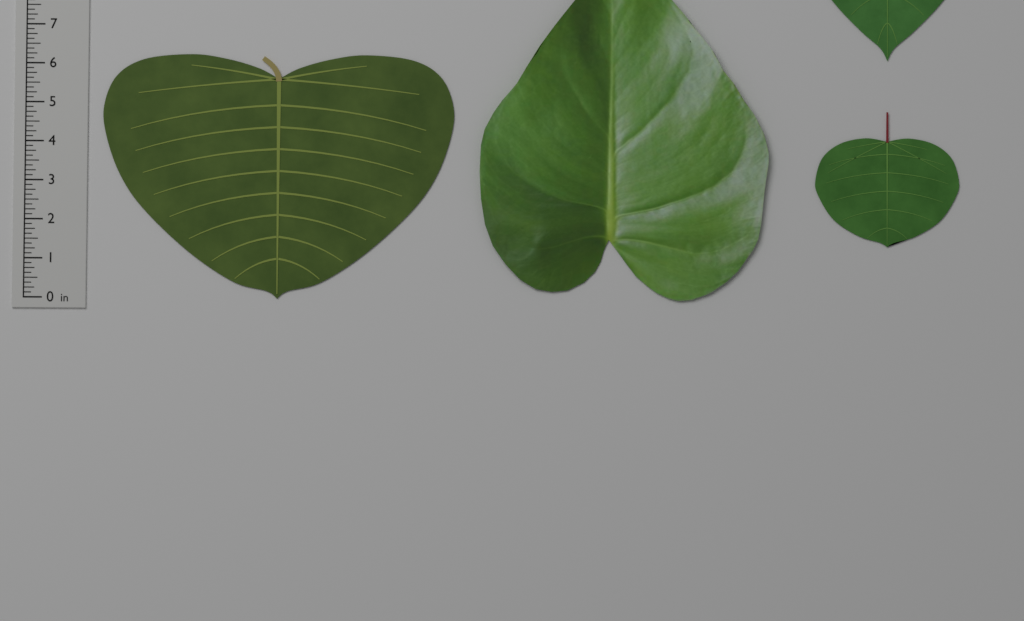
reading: 6.250 in
